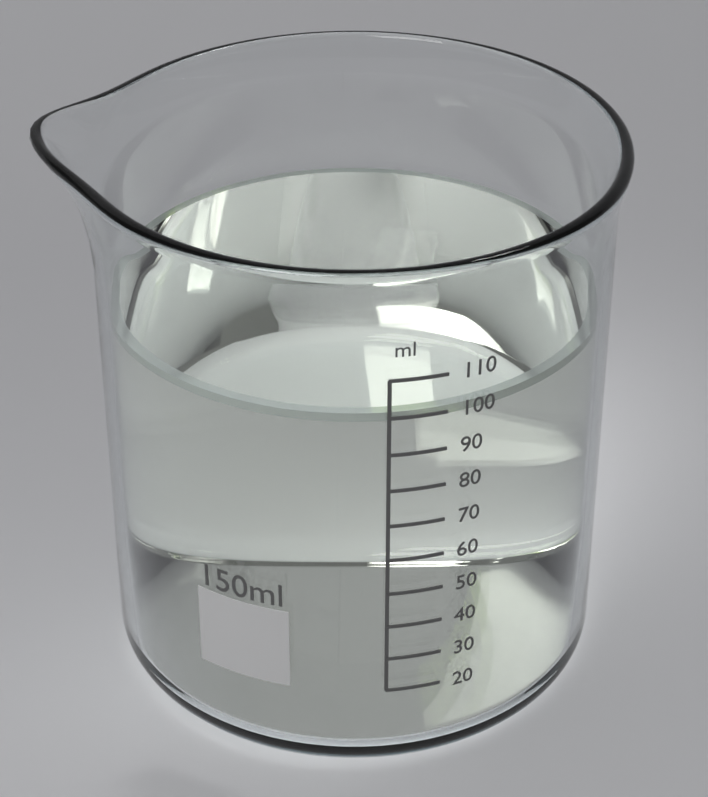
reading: 100 ml
